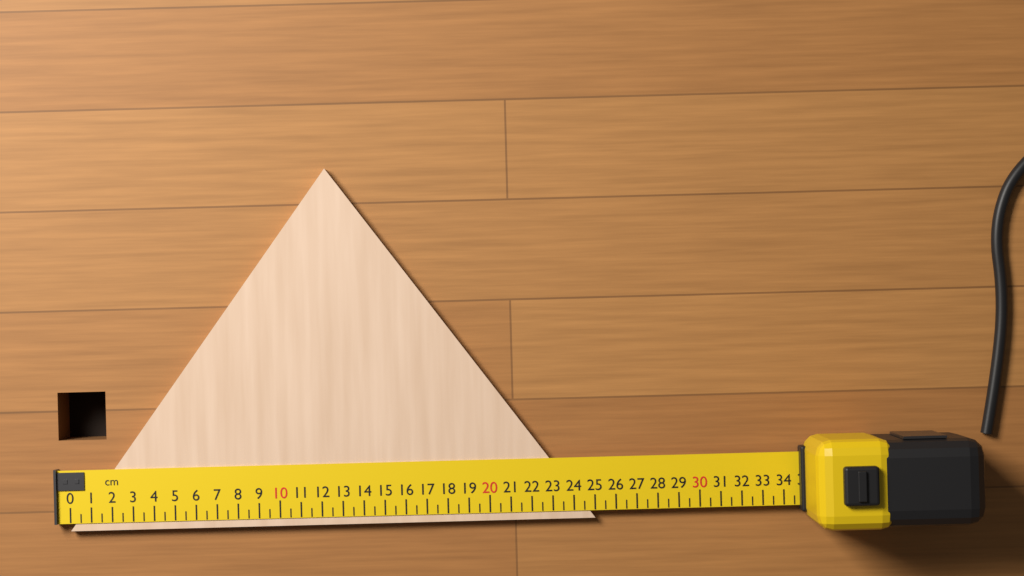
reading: 25.0 cm
